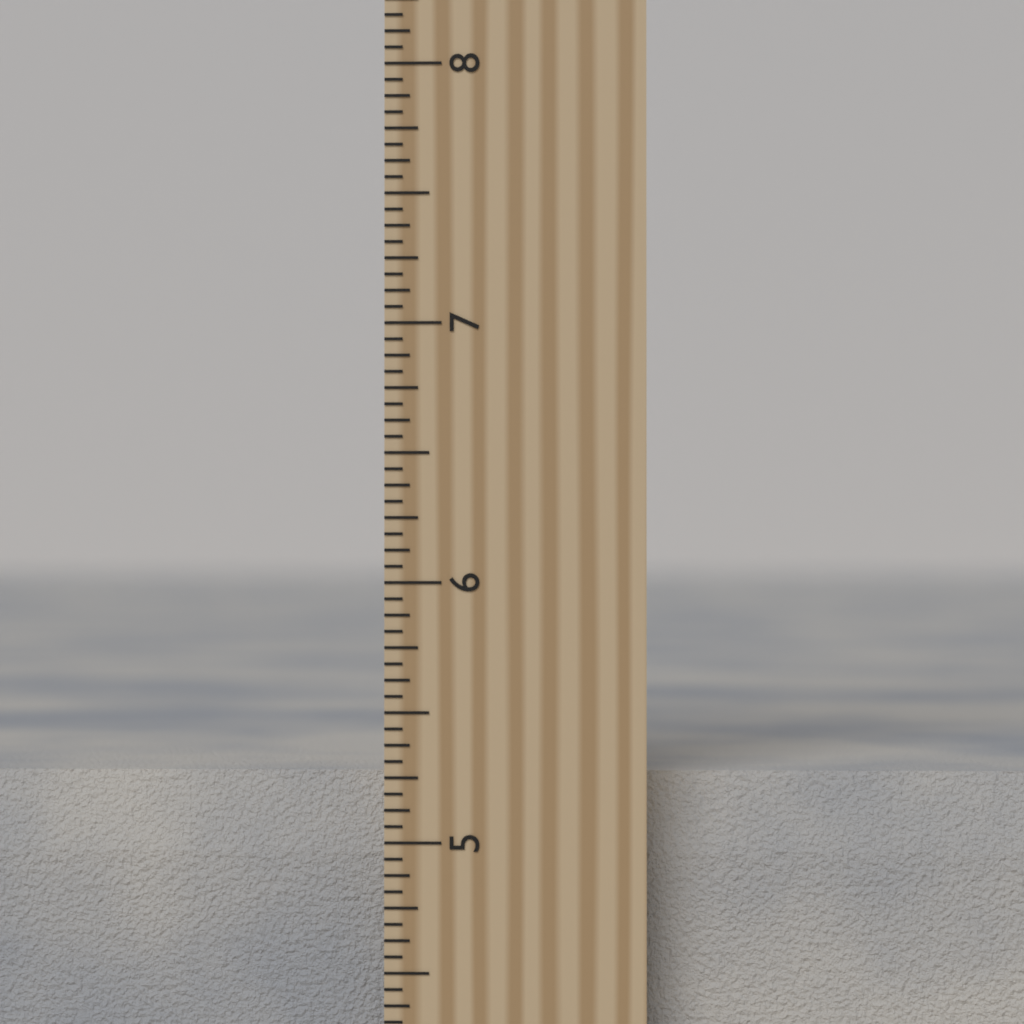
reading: 5.2500 inch
